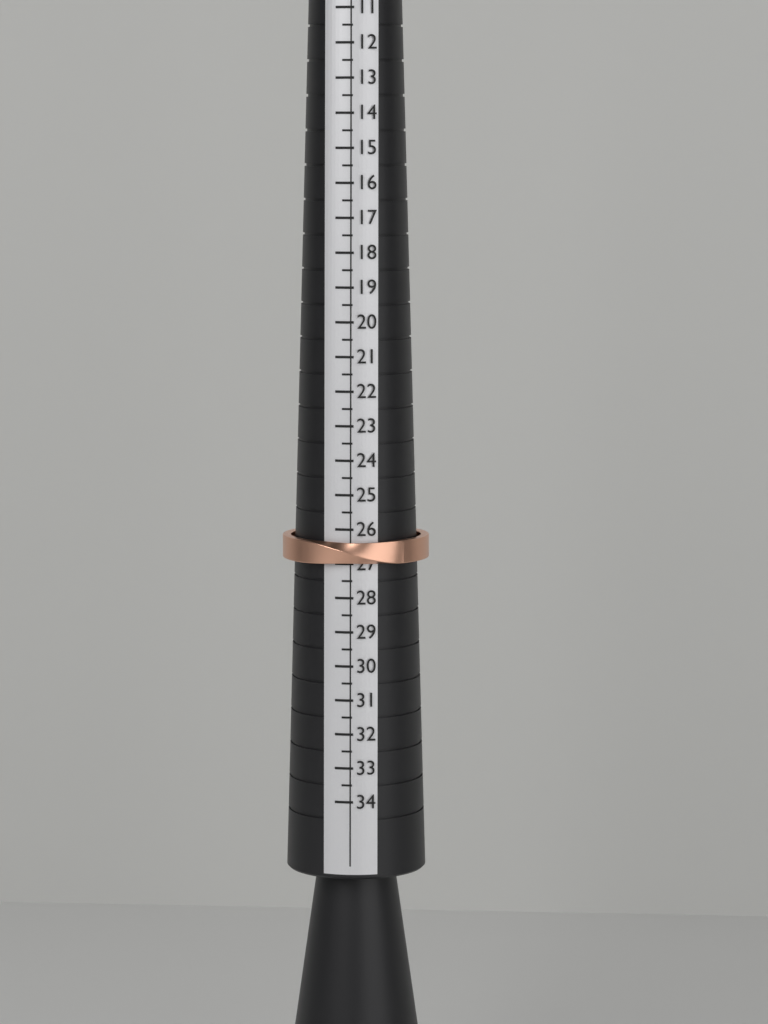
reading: 27.0 (no unit)
